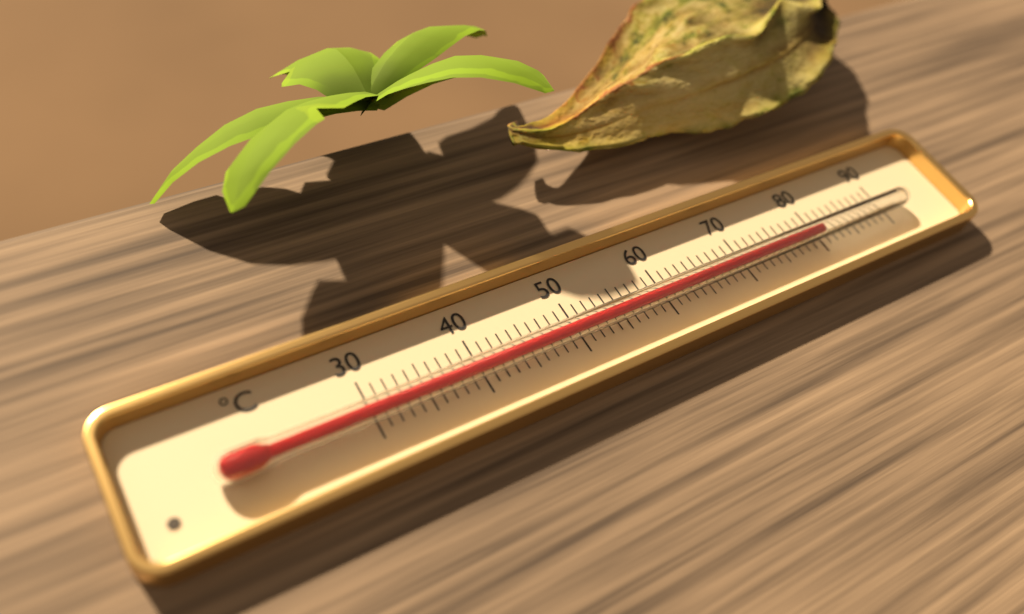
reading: 80 °C
